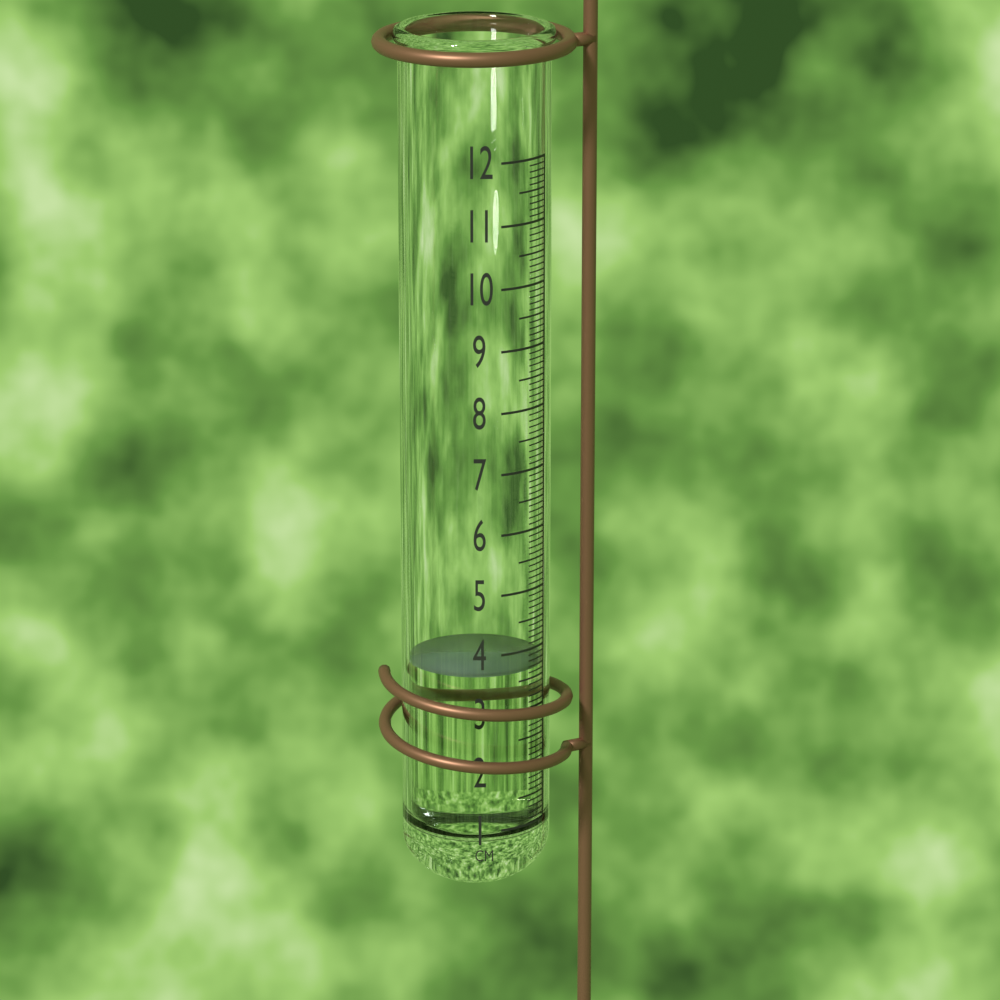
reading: 3.7 cm
